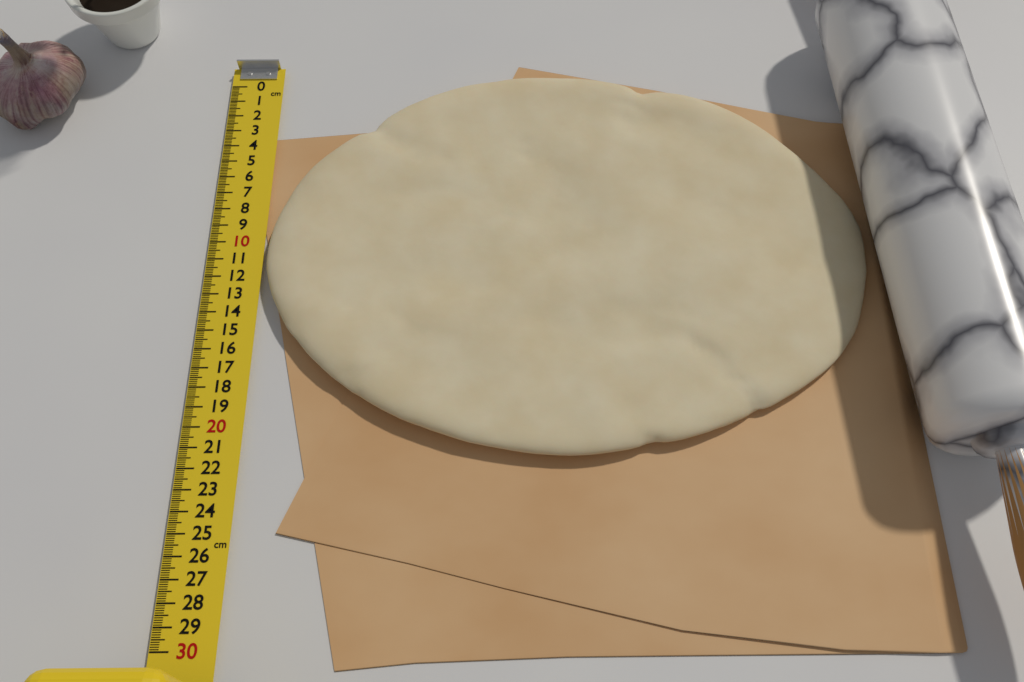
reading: 21.7 cm
